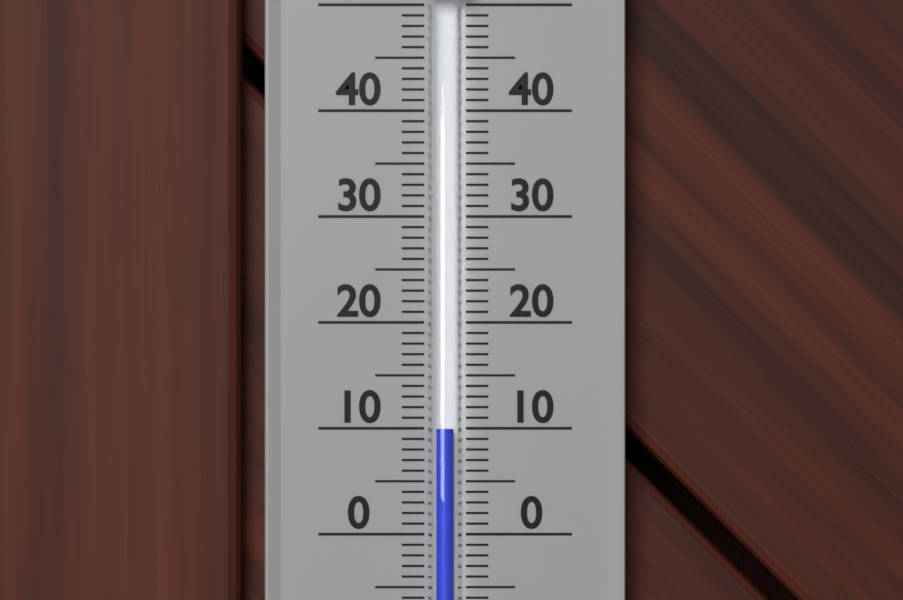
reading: 10 °C
